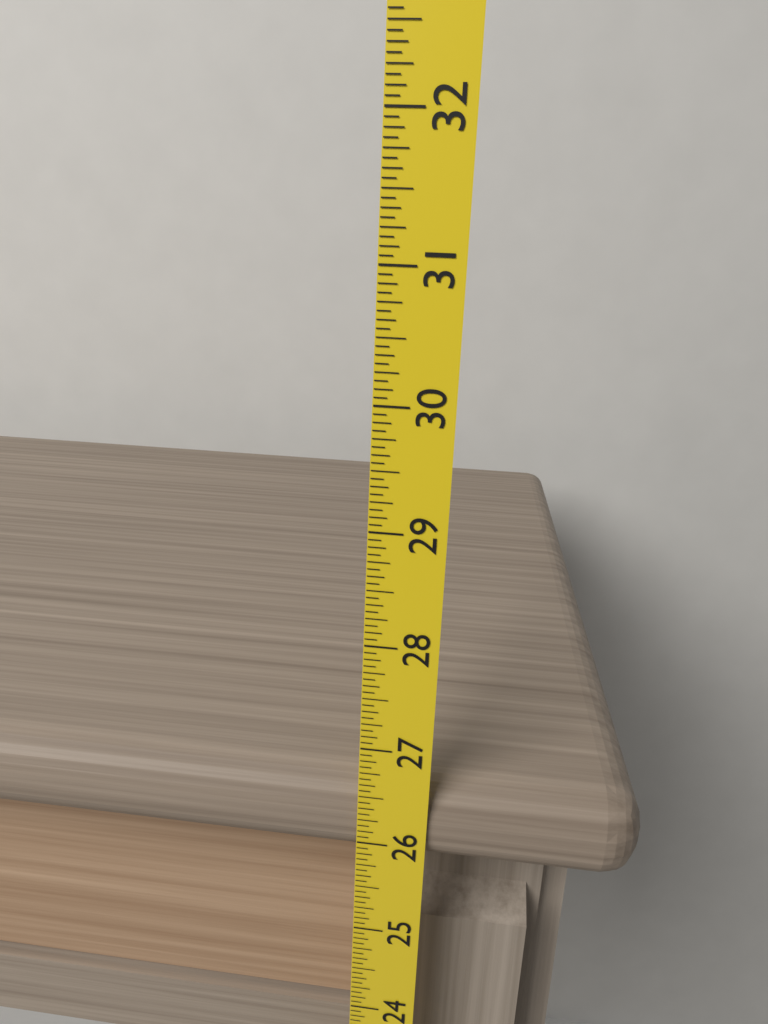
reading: 26.6250 (no unit)
